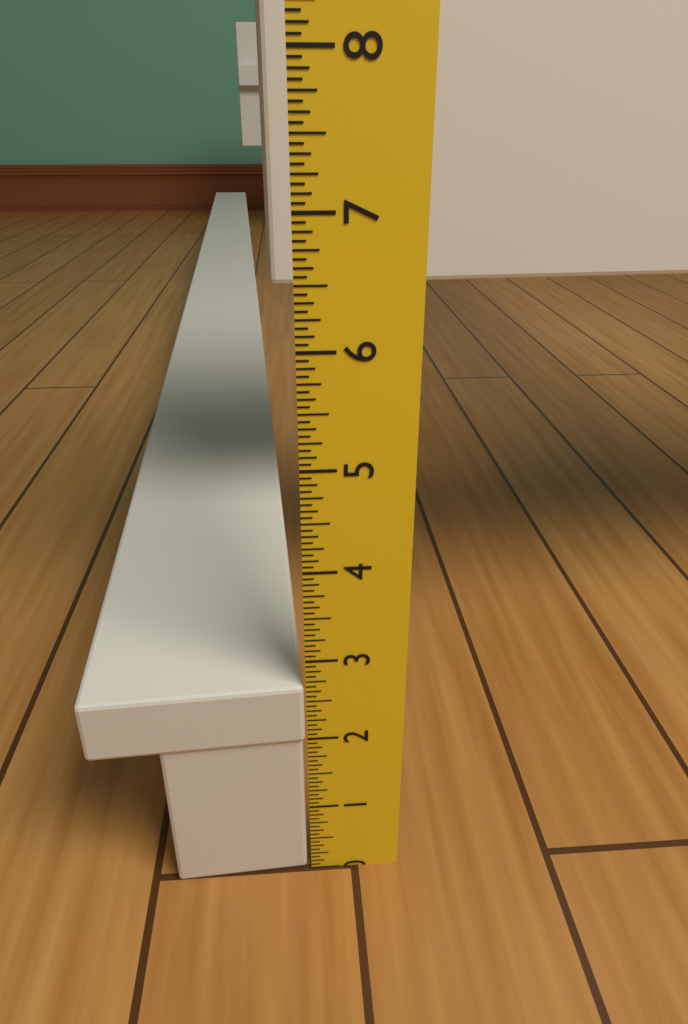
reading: 2.6875 in
